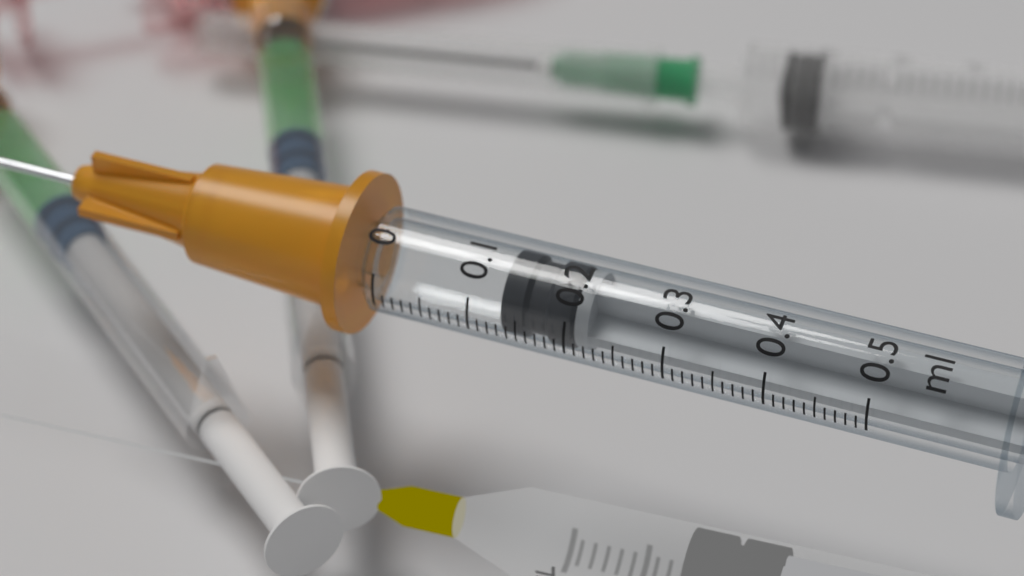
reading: 0.13 ml
